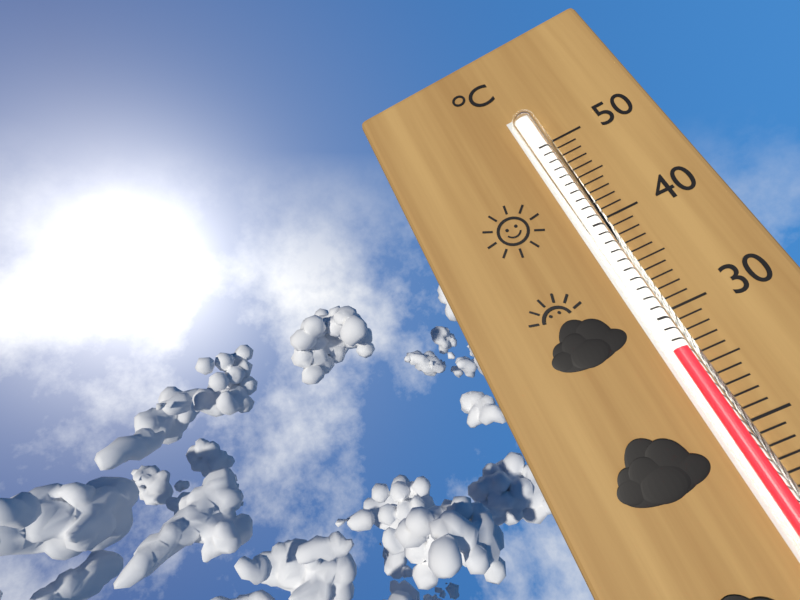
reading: 27 °C
